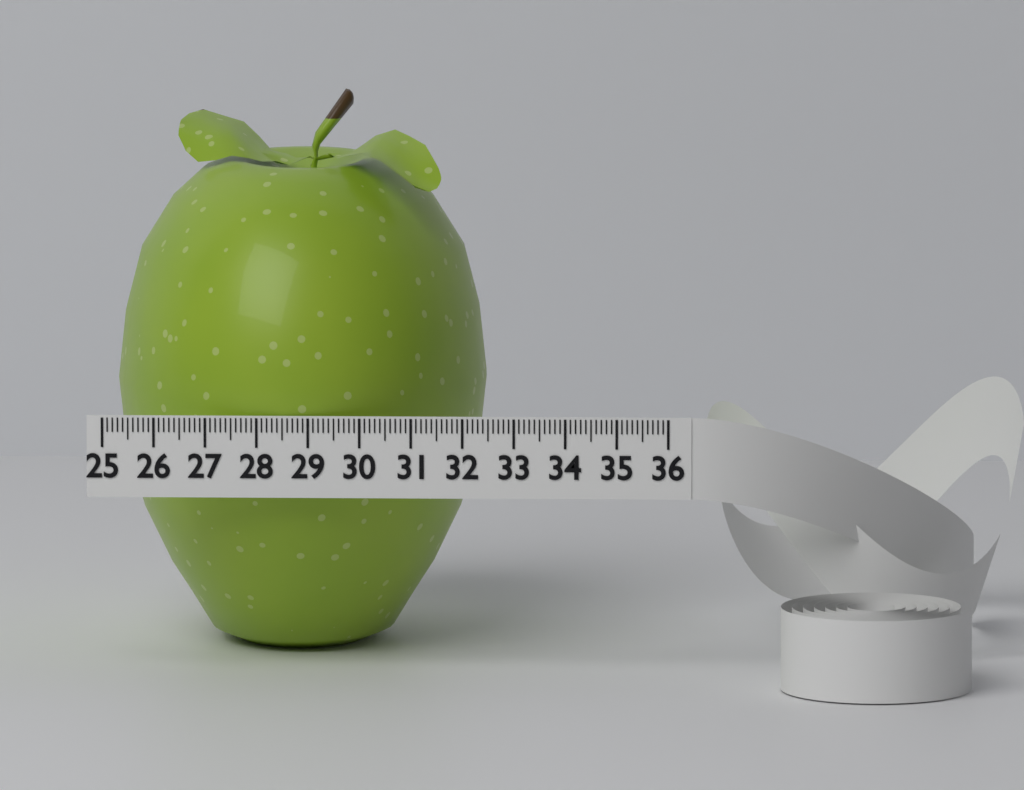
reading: 32.3 (no unit)
